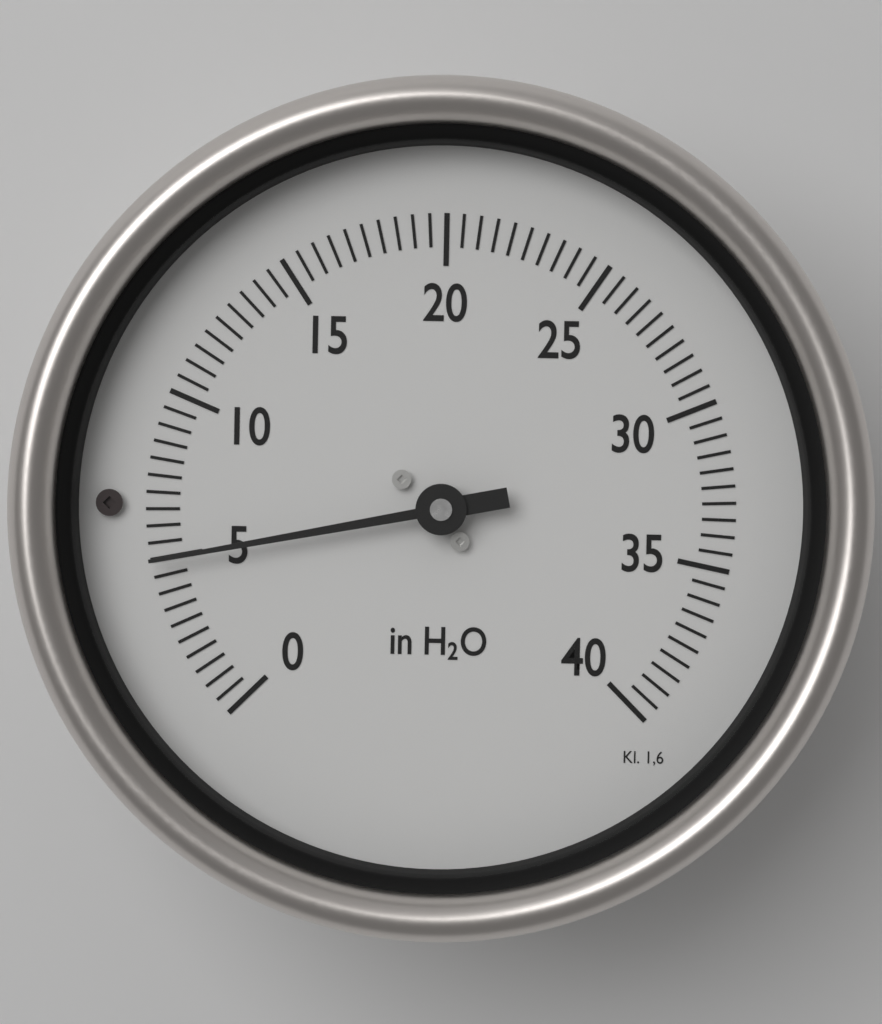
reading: 5.0 in H2O
